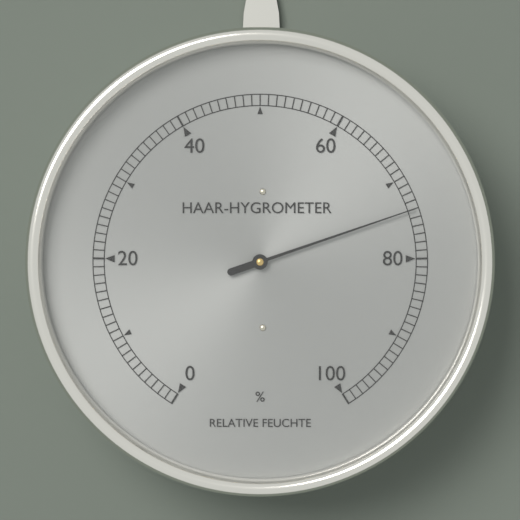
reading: 74 %
